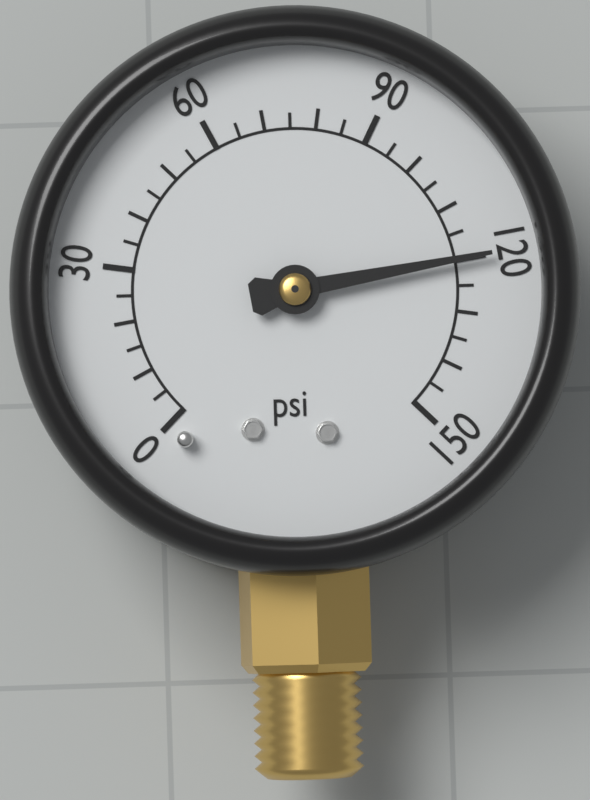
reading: 120 psi
